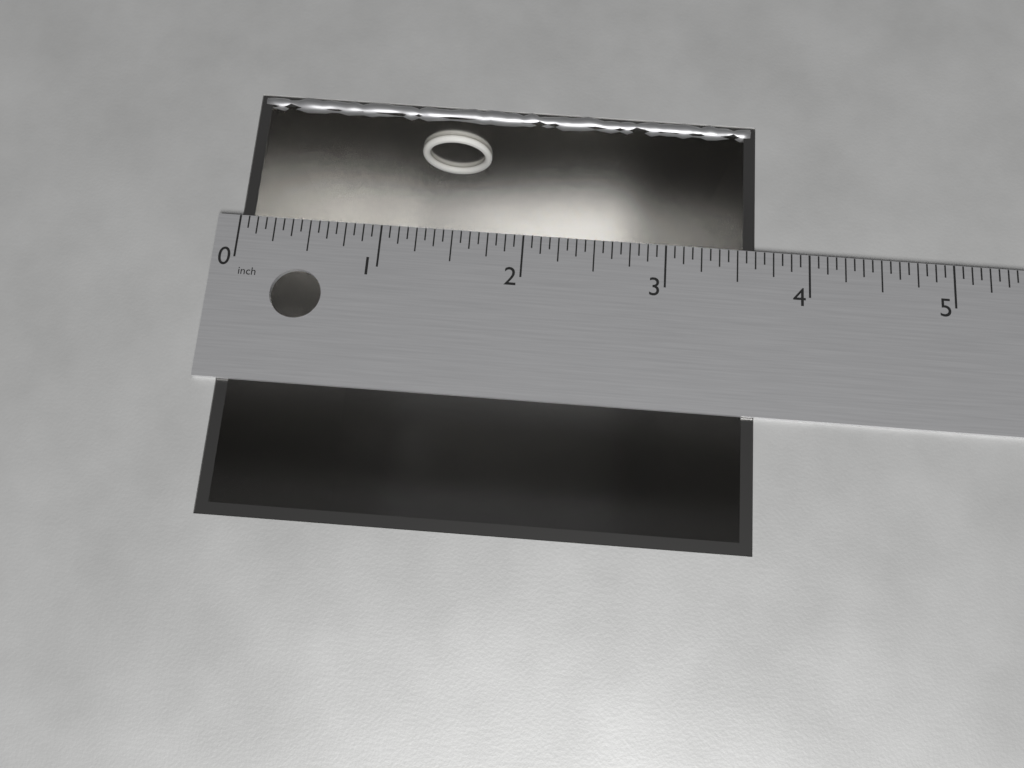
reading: 3.6250 in
